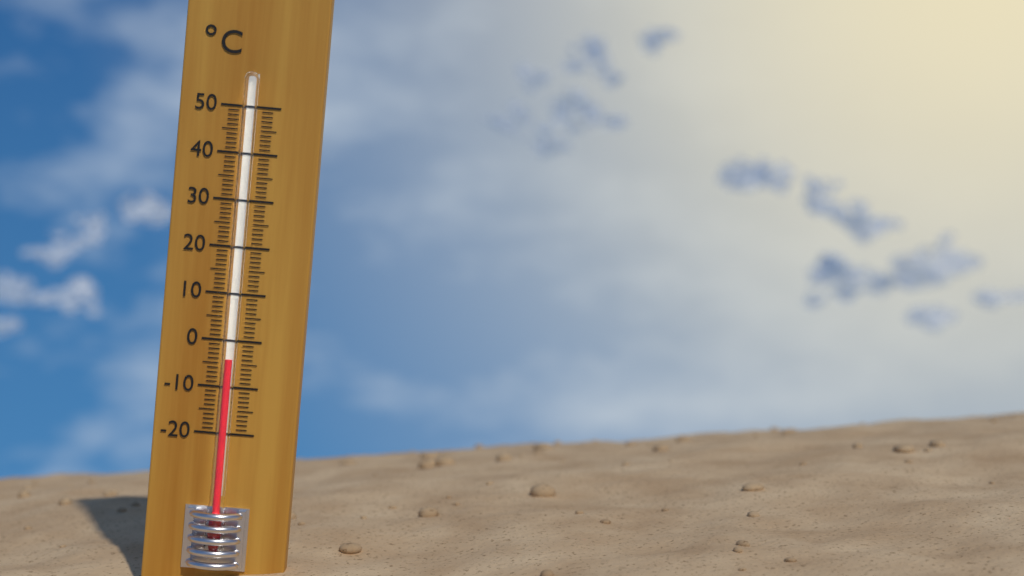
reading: -4 °C
